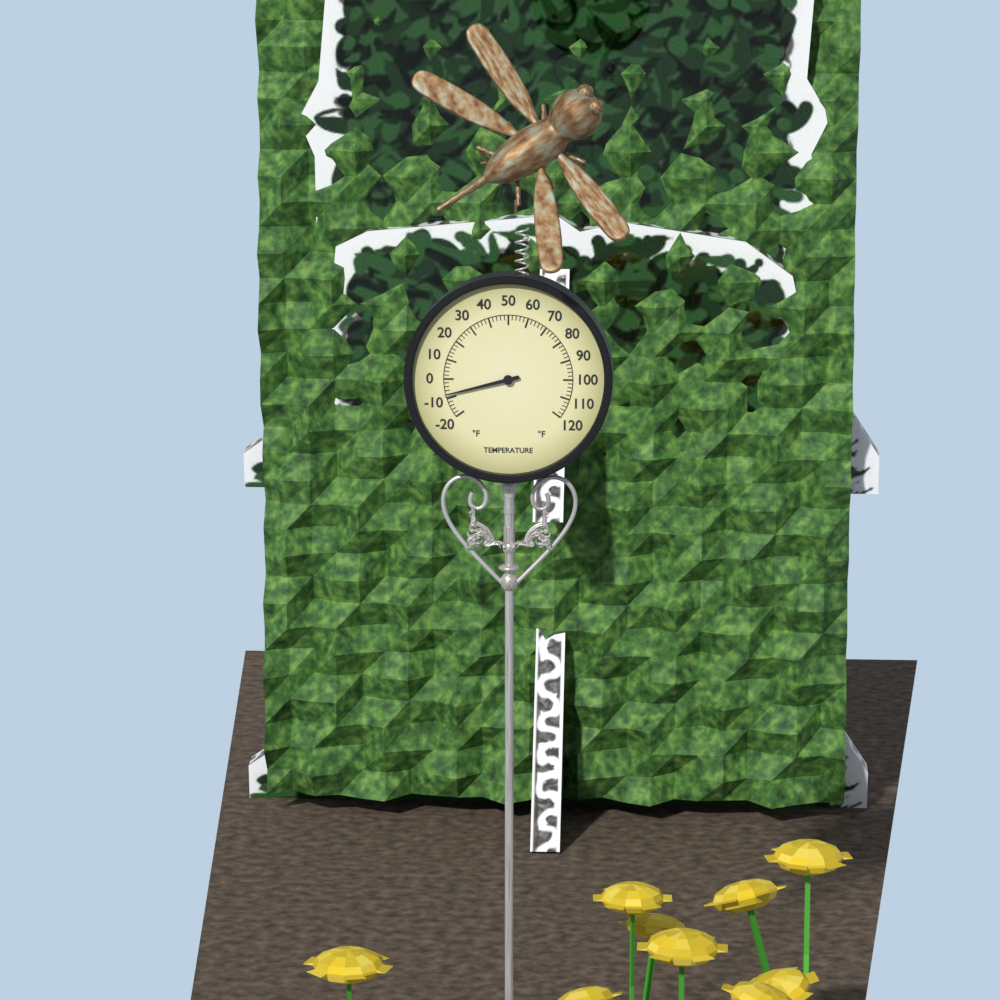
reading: -8 °F
